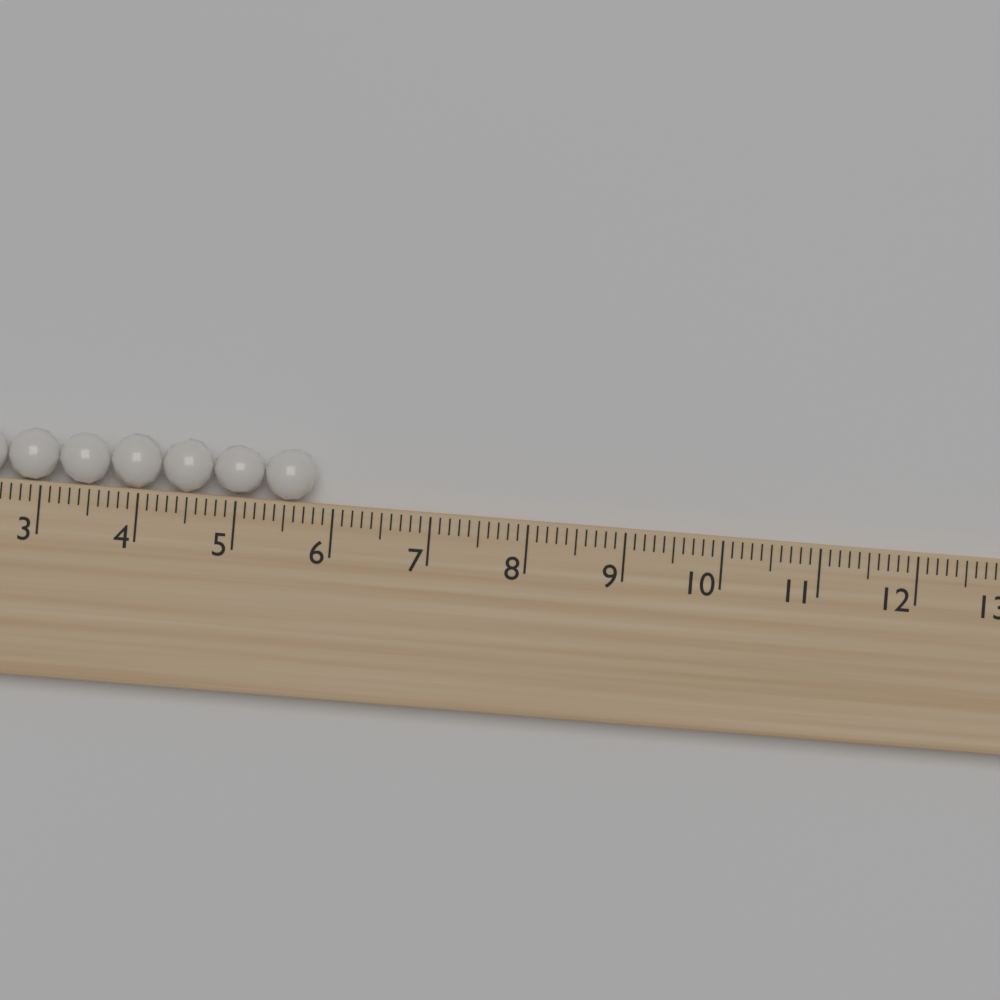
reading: 5.8 (no unit)
